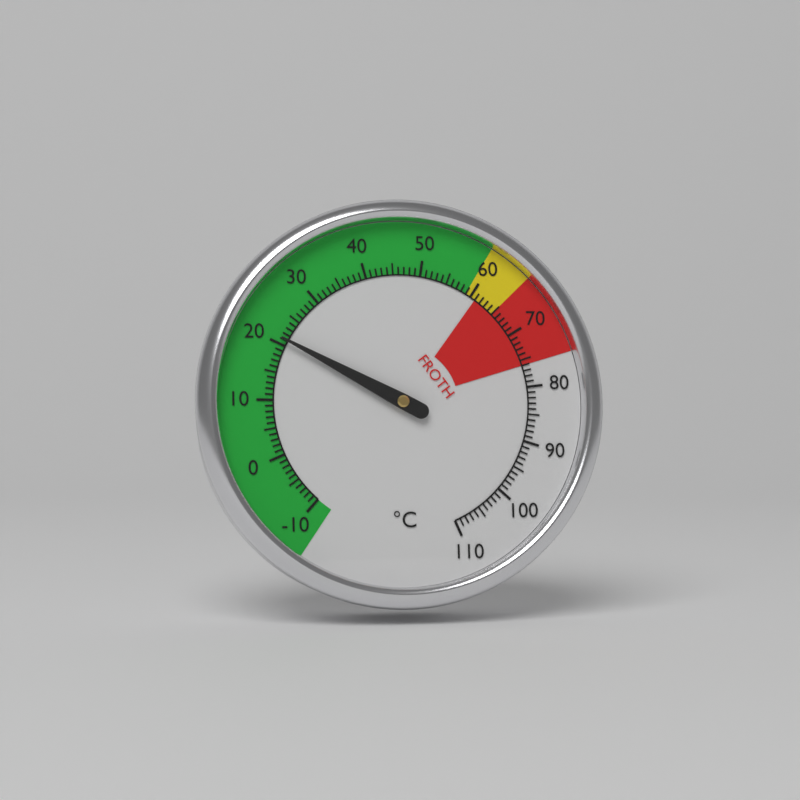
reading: 21 °C
